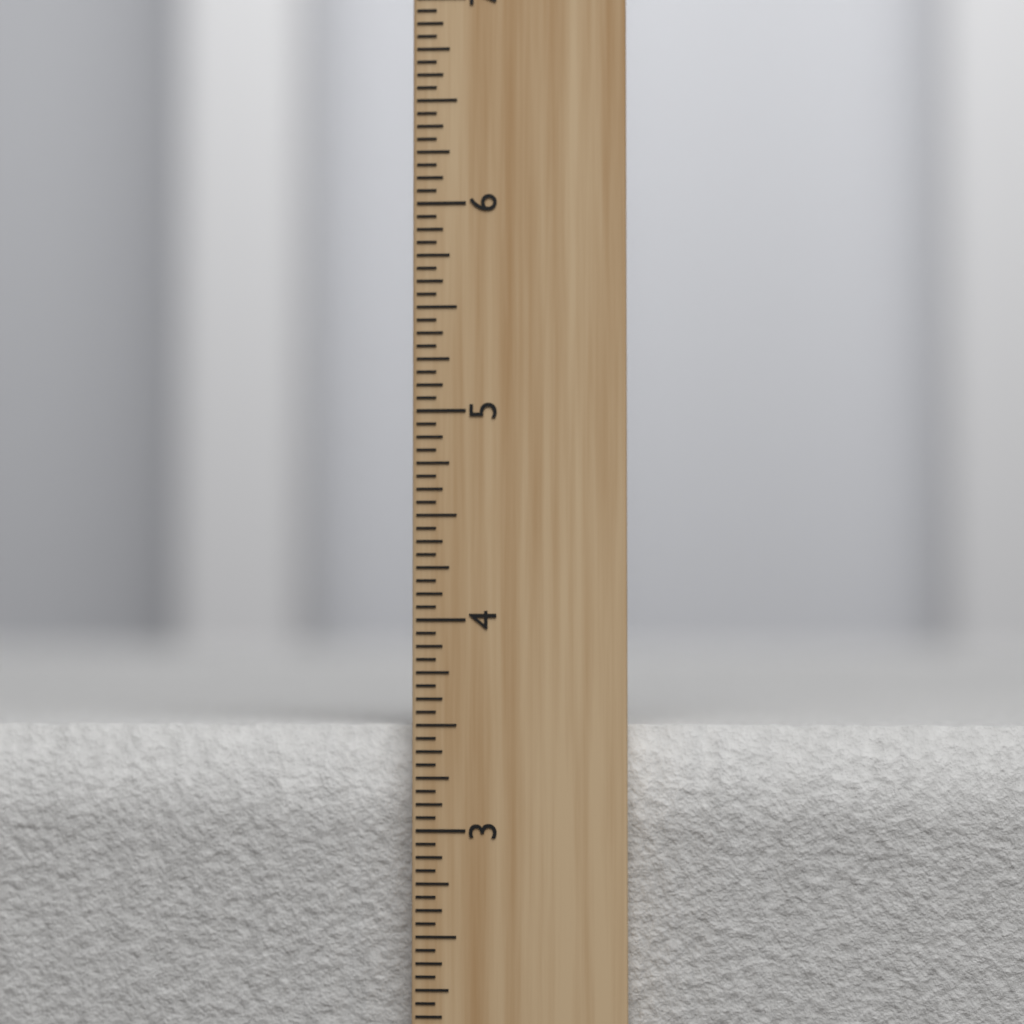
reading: 3.5000 inch
